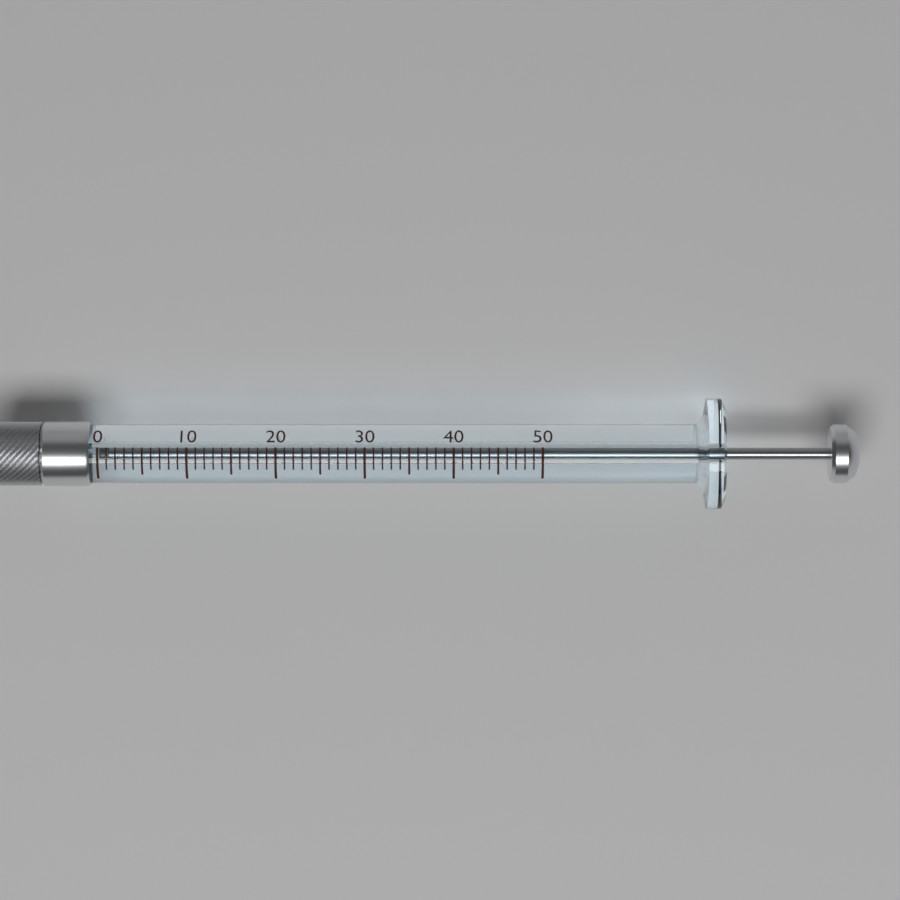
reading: 0 (no unit)
